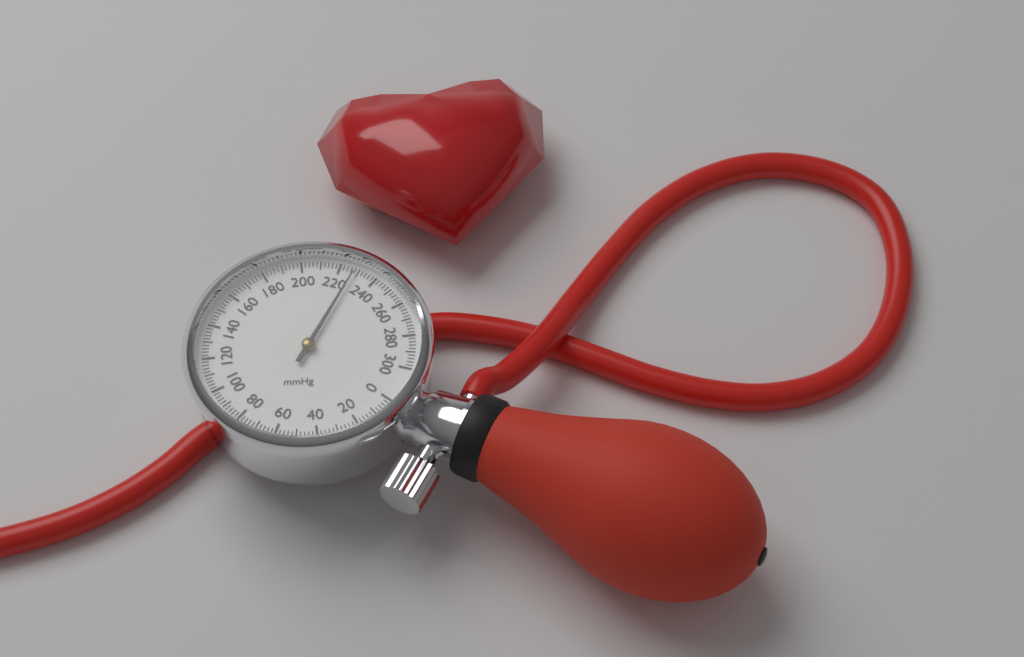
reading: 228 mmHg
